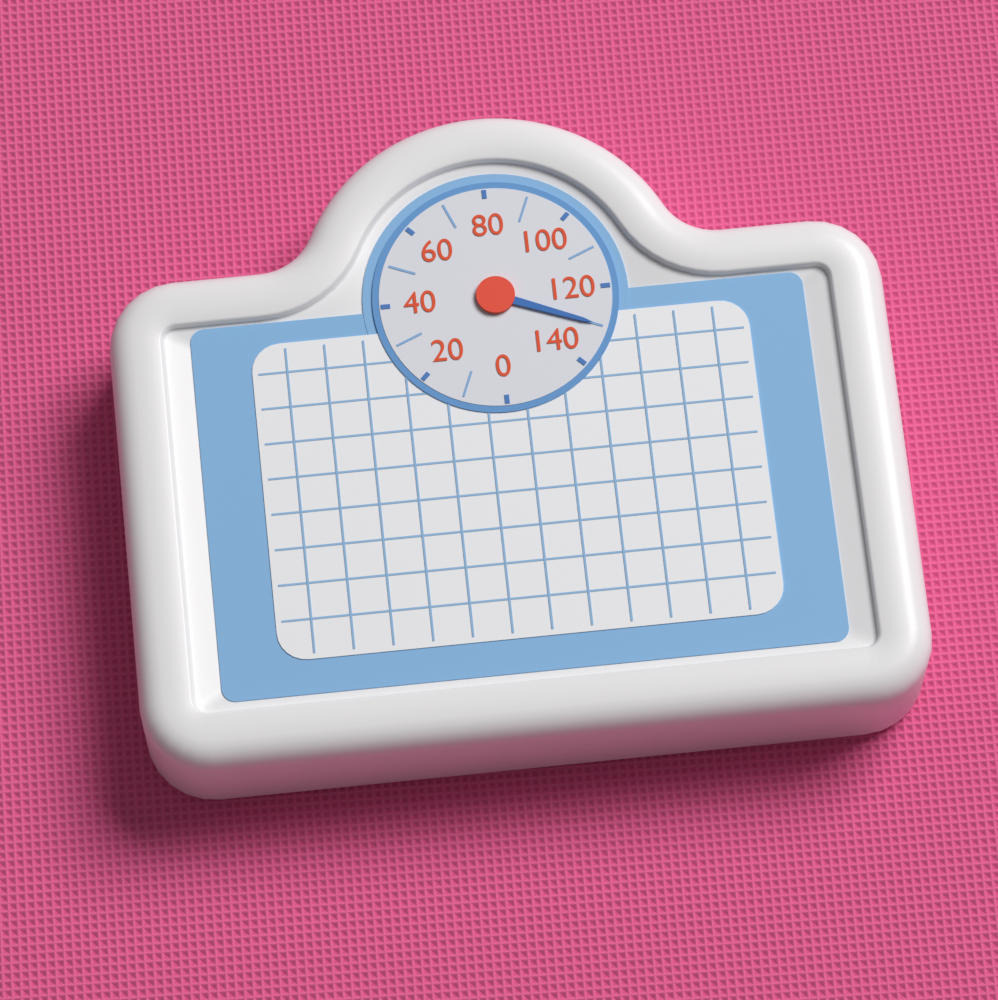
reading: 130 (no unit)
